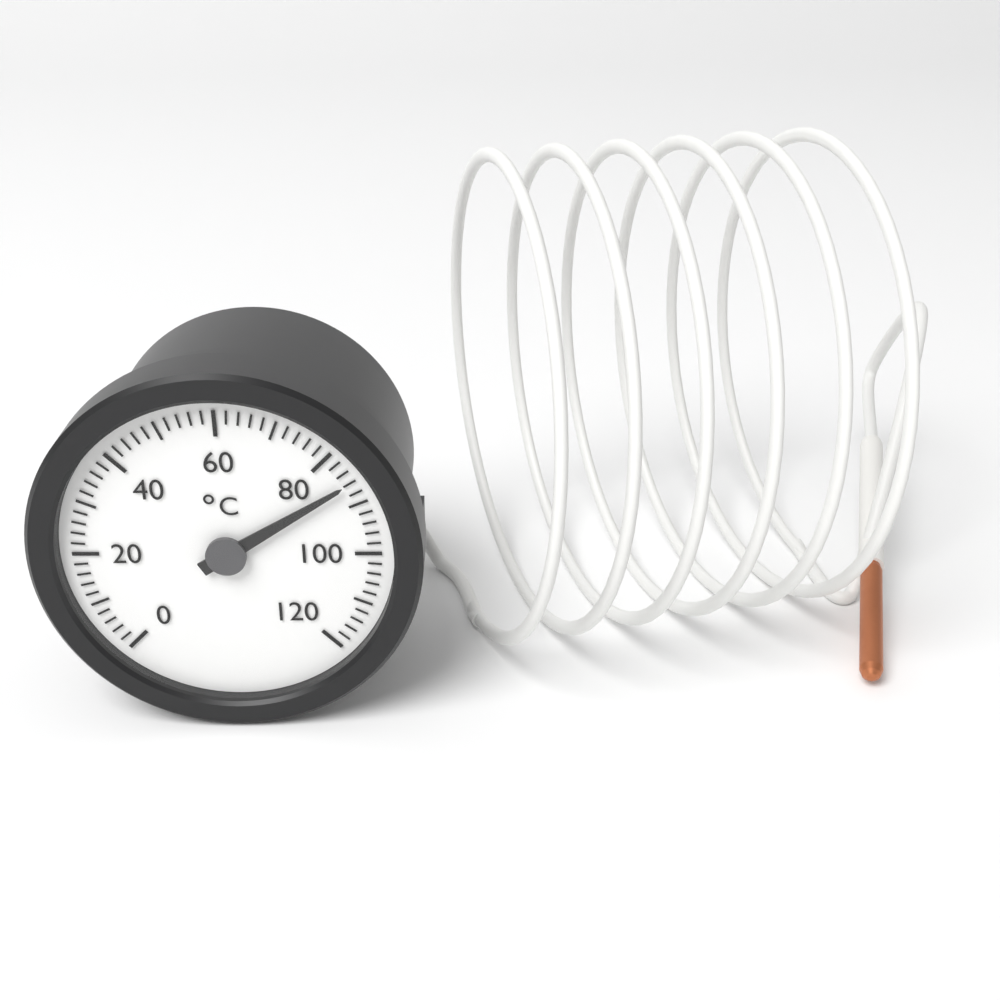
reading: 86 °C
